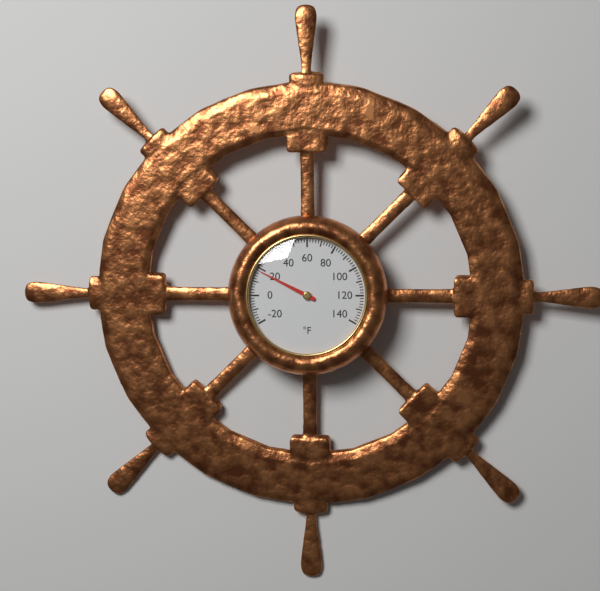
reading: 18 °F
